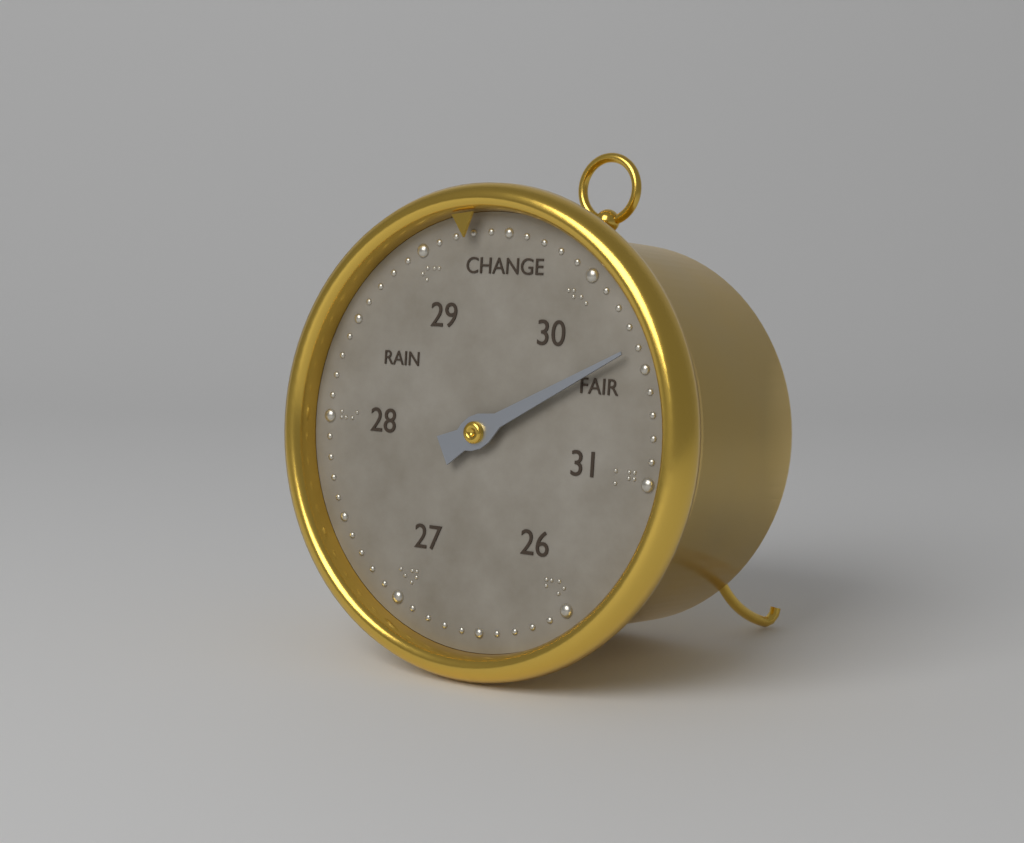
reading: 30.4 (no unit)
